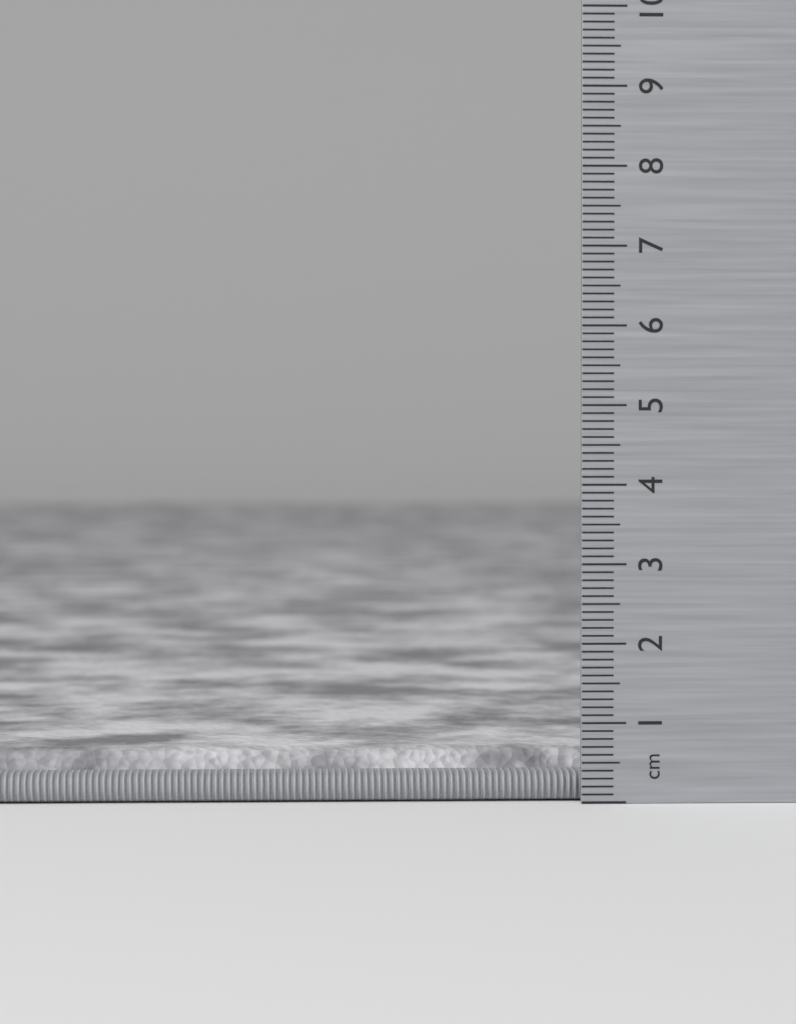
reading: 0.6 cm
